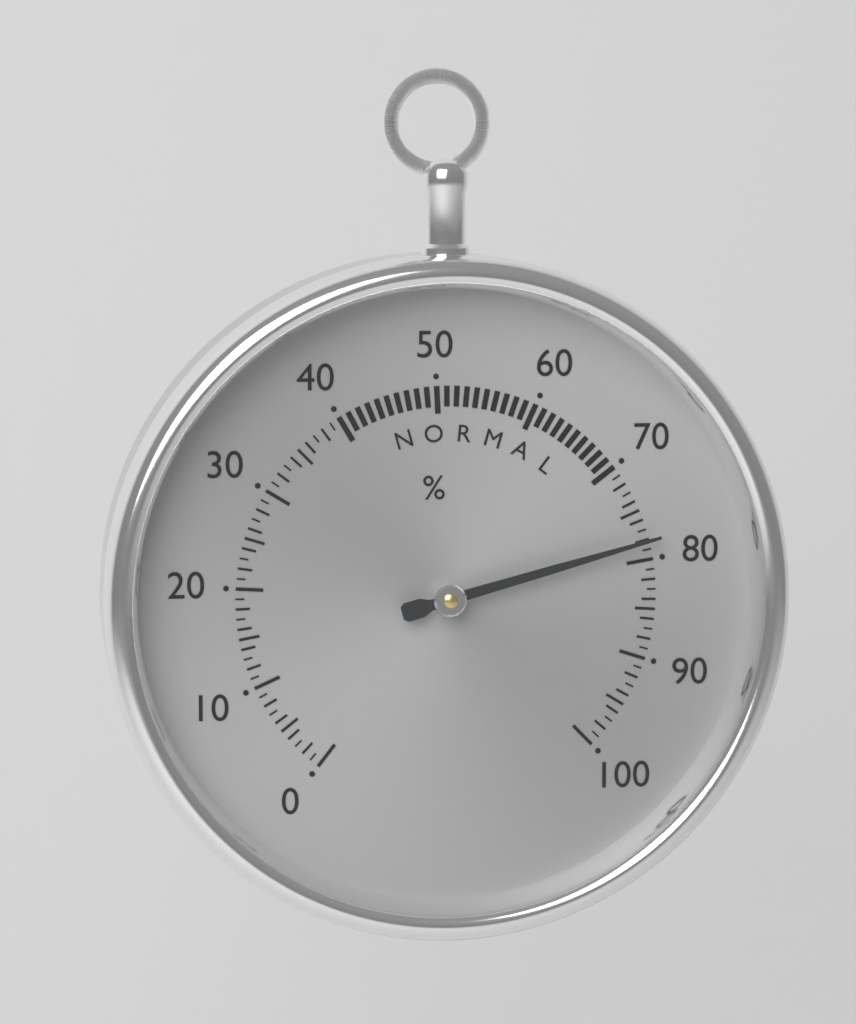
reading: 78 %
